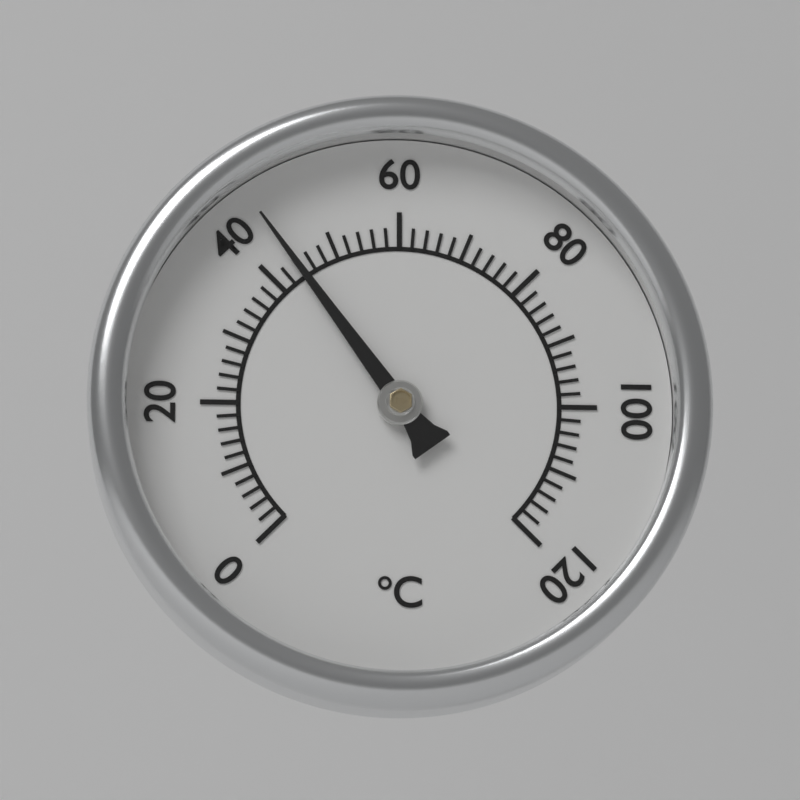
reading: 44 °C
